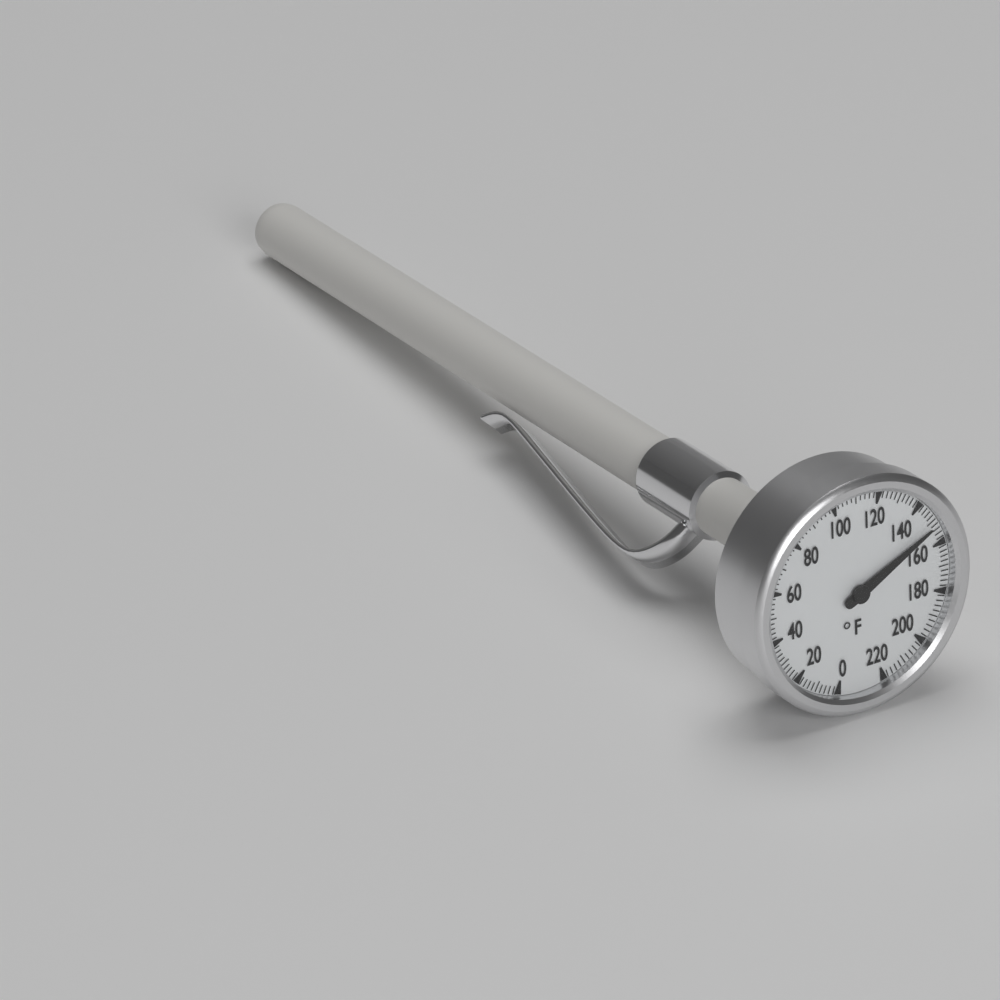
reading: 152 °F
